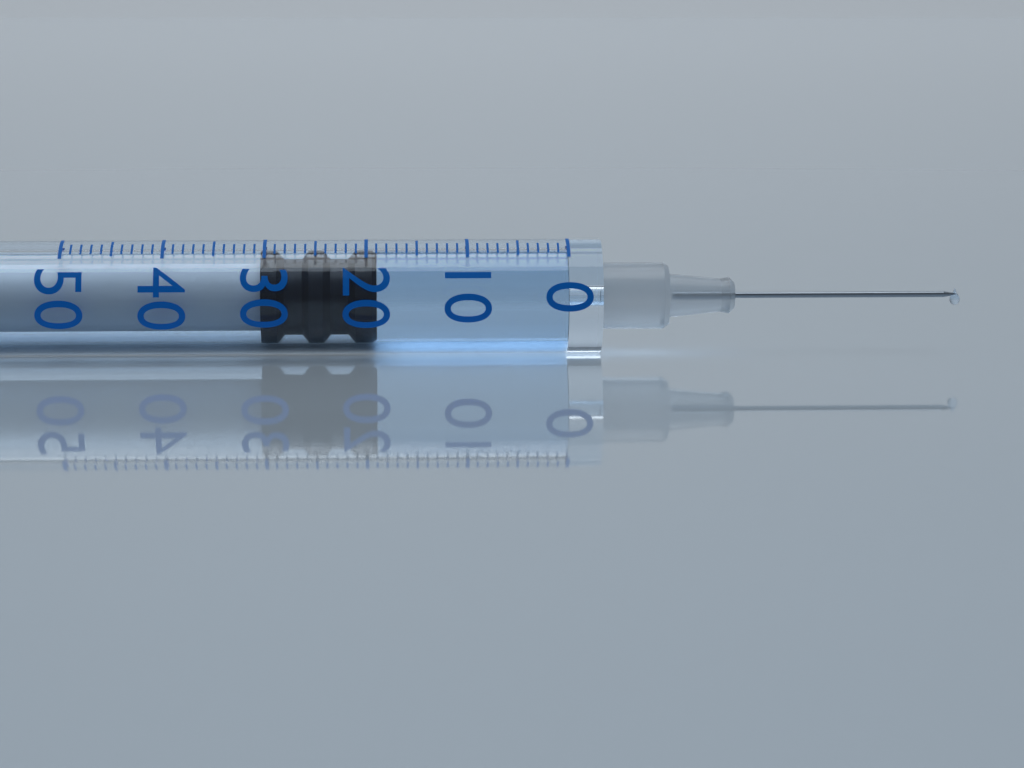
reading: 19 (no unit)
